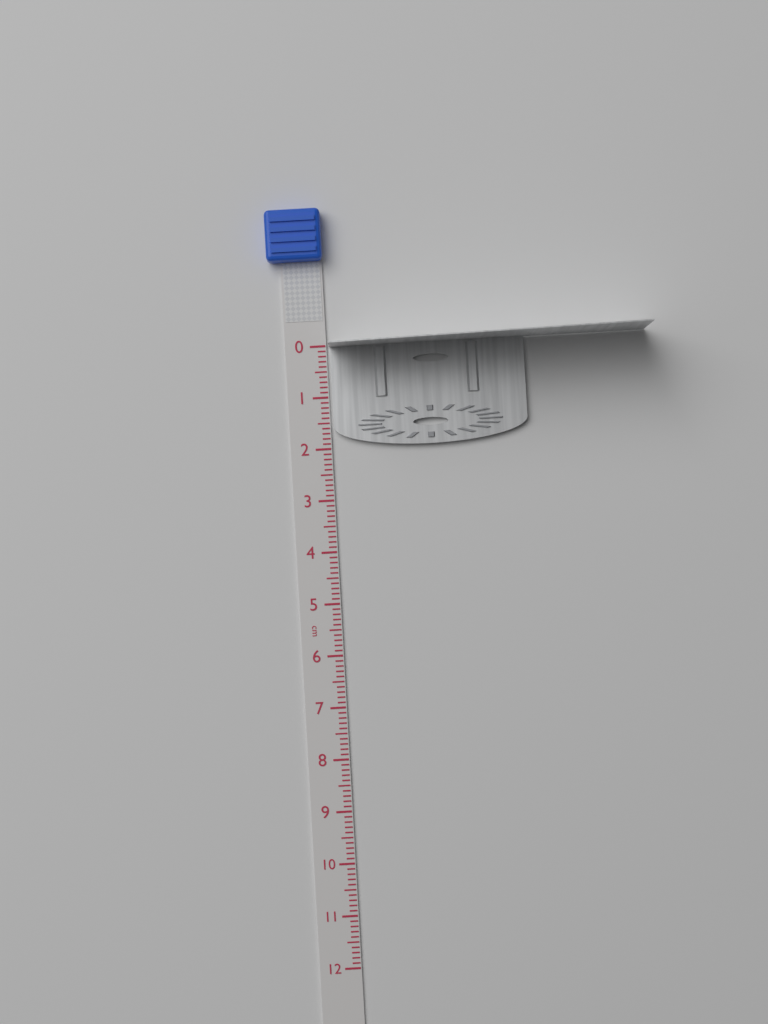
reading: 2.0 cm
